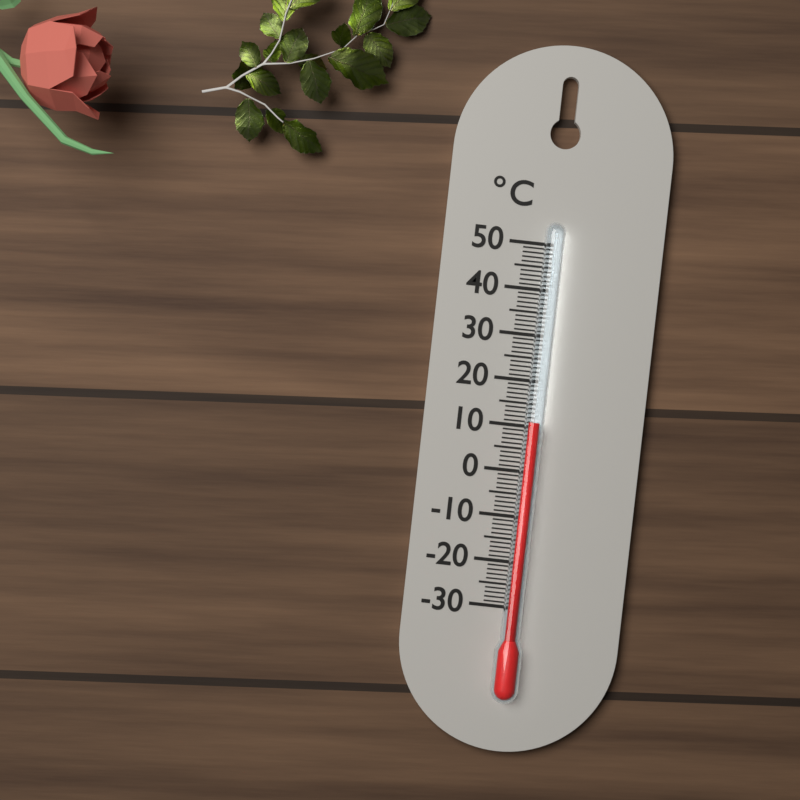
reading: 11 °C
